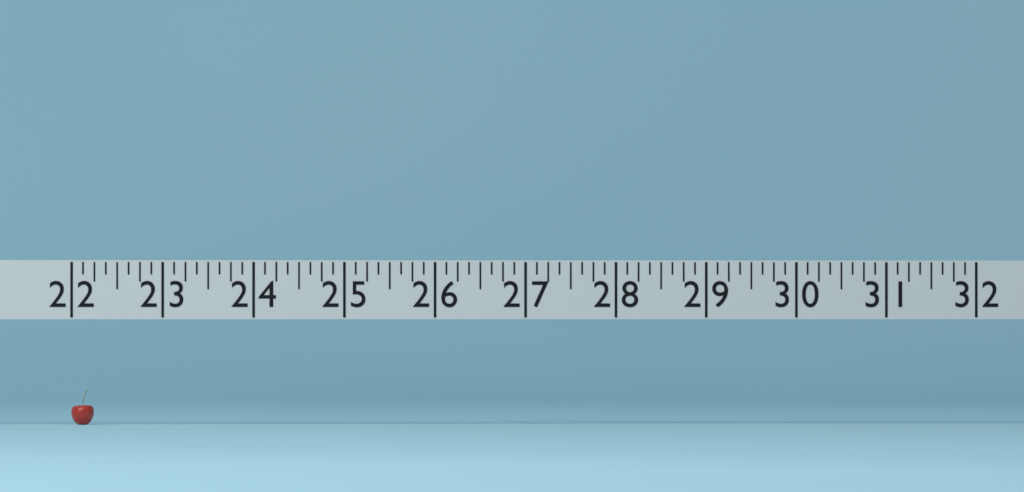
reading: 22.250 (no unit)
